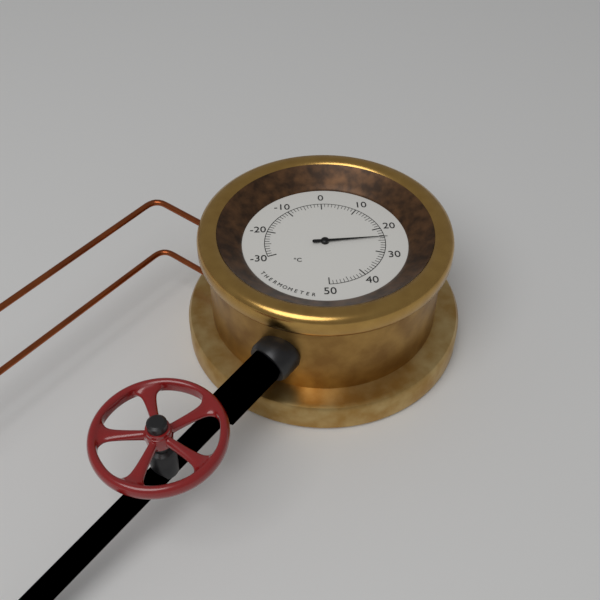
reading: 24 °C
